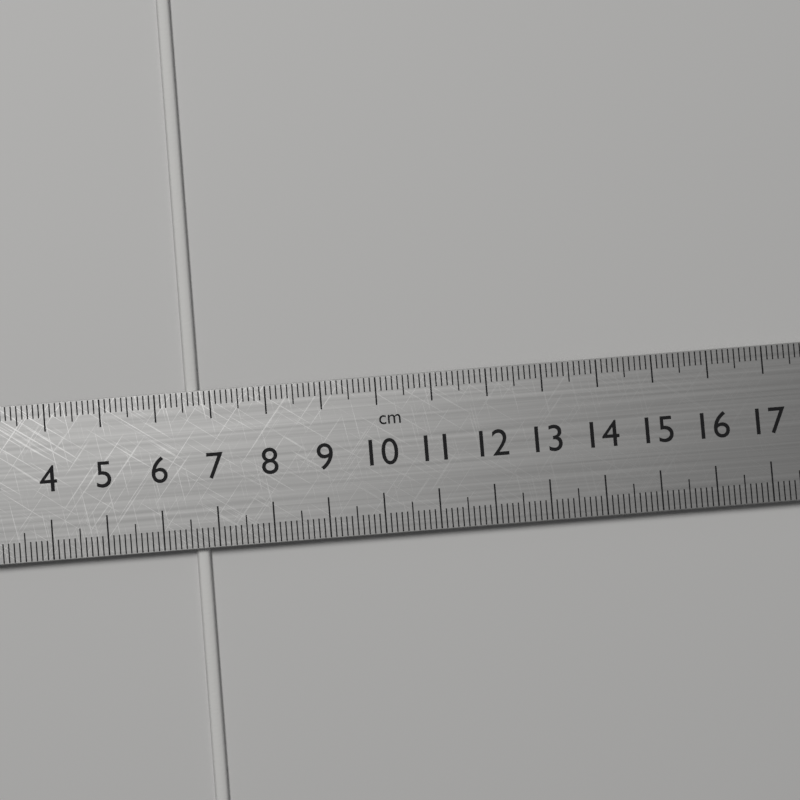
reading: 6.8 cm
